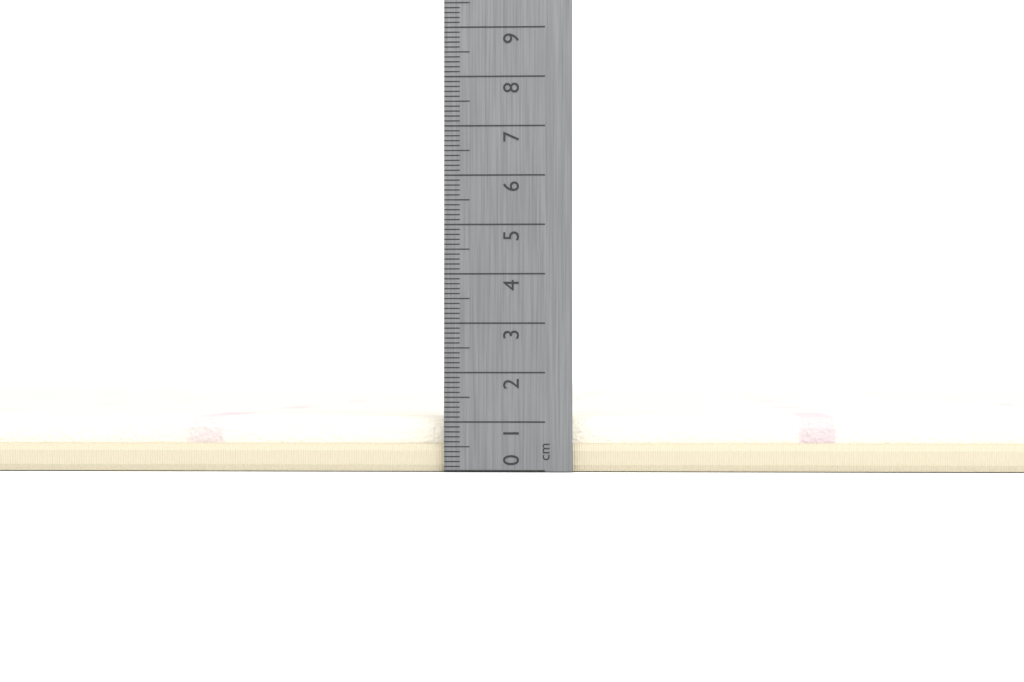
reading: 1.1 cm
